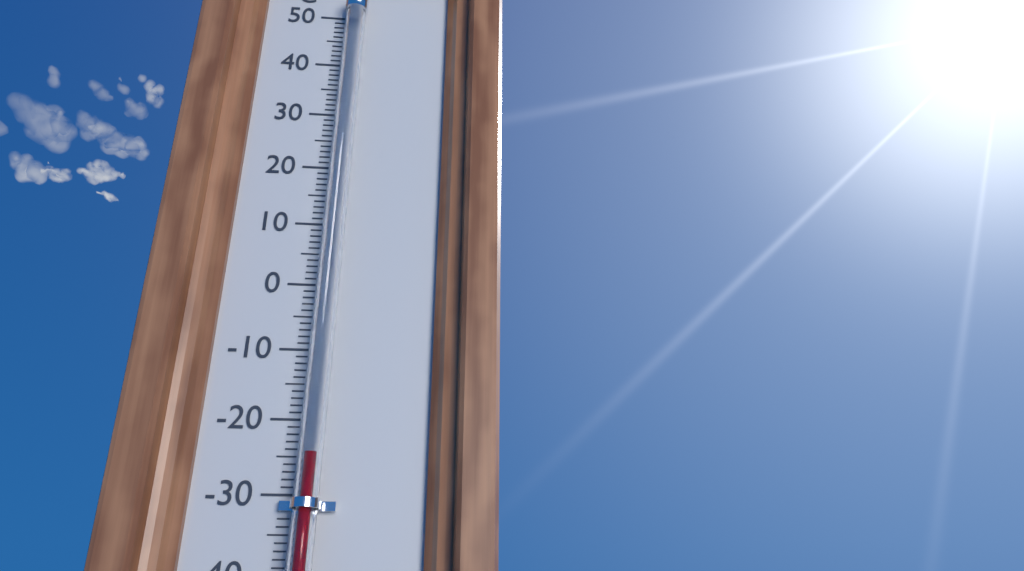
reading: -25 °C
